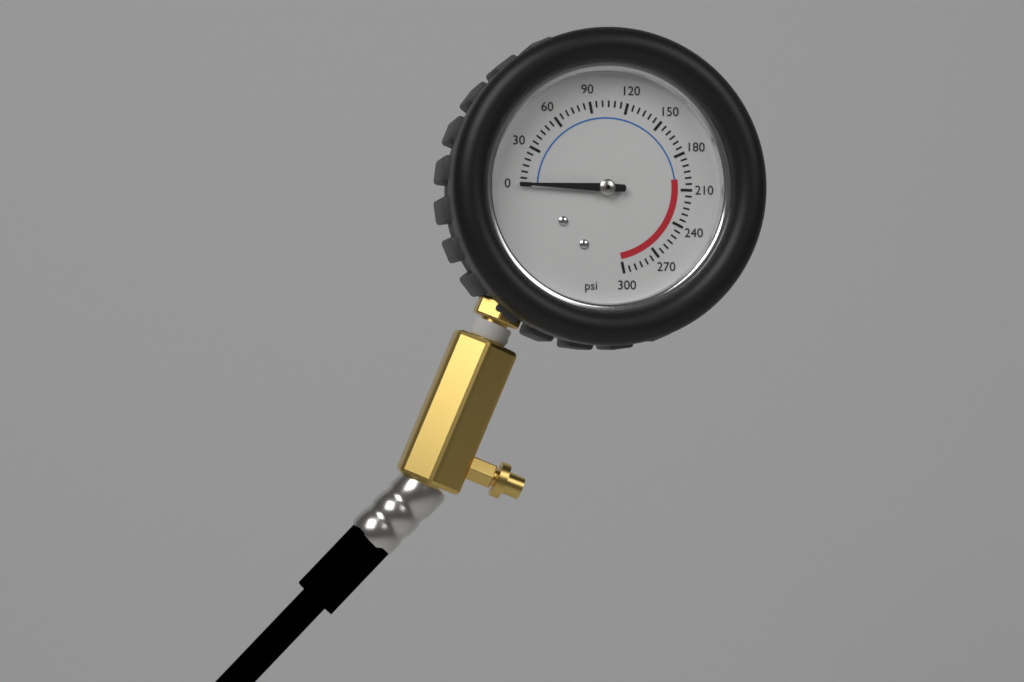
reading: 0 psi
